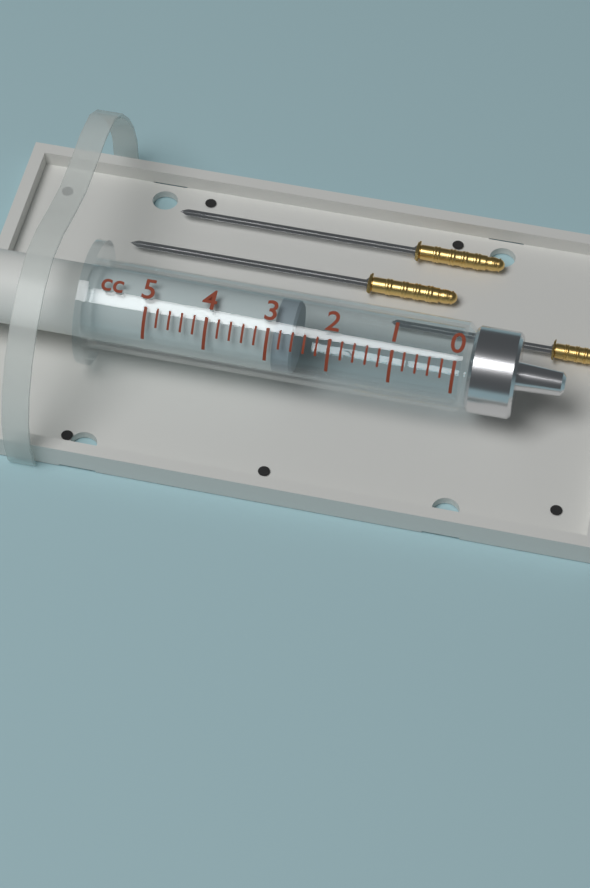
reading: 2.6 cc
